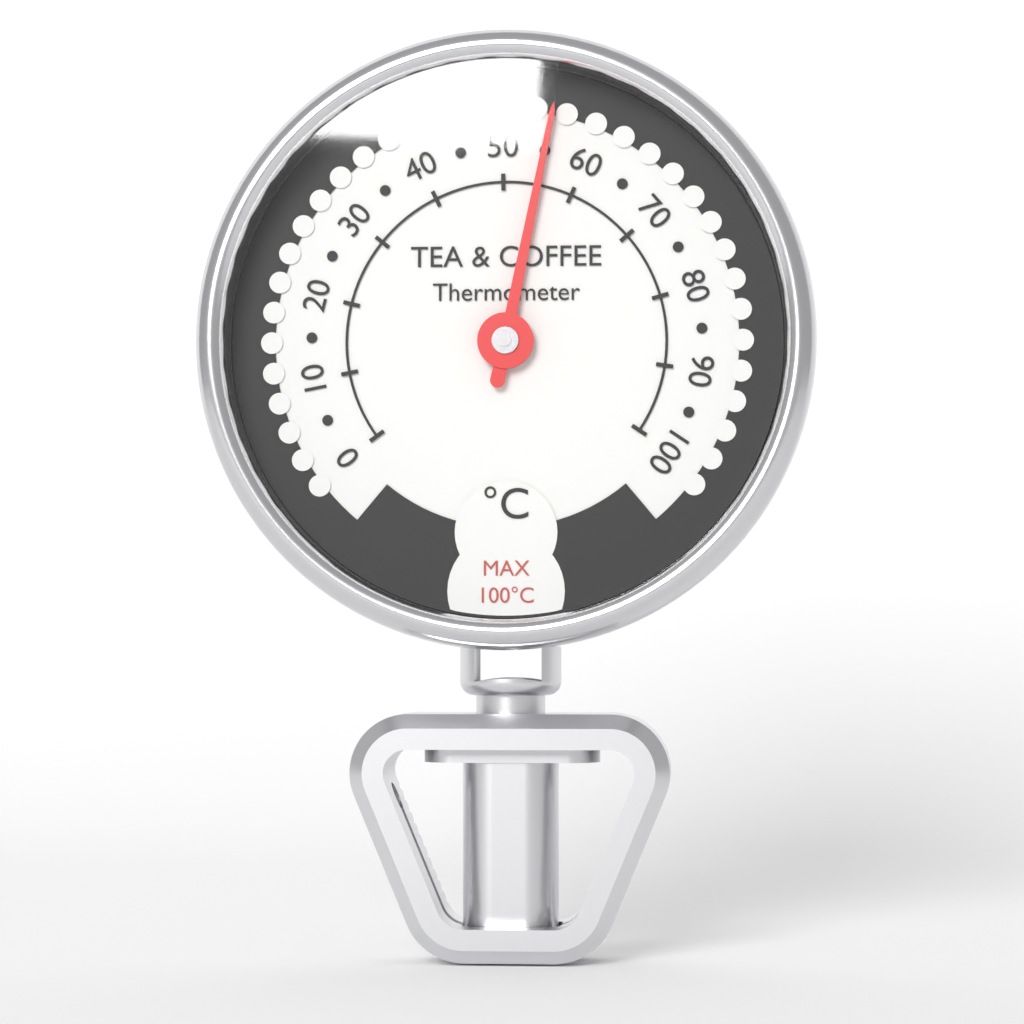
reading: 55 °C
